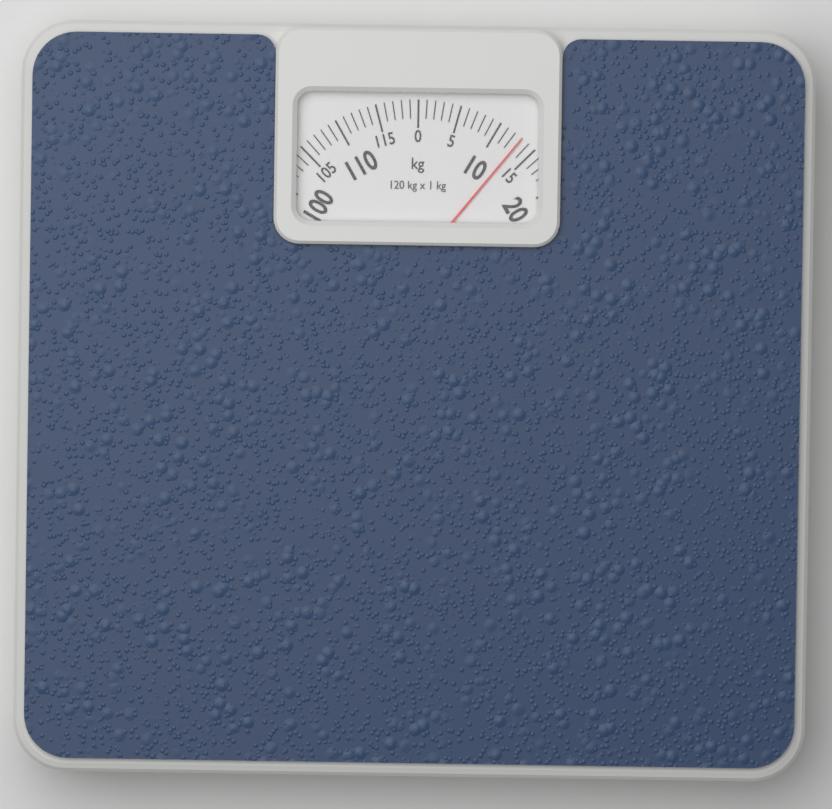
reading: 13 kg
